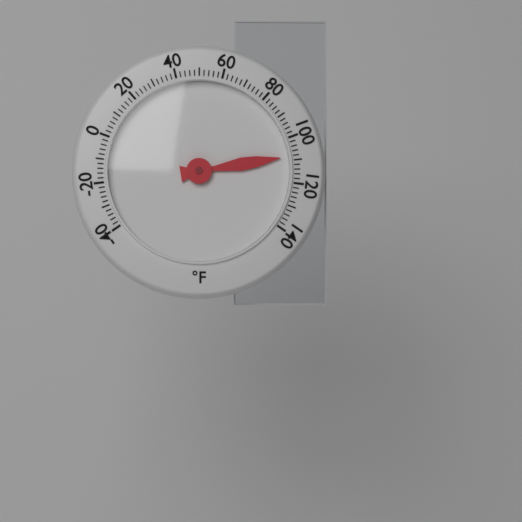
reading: 108 °F
